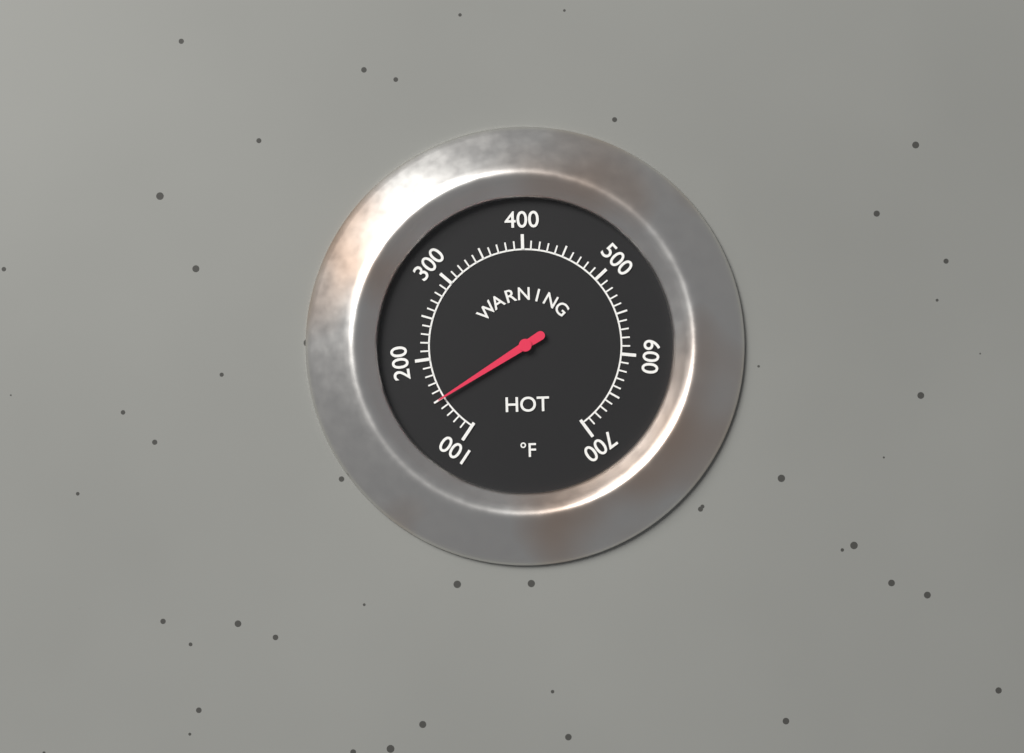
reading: 150 °F
